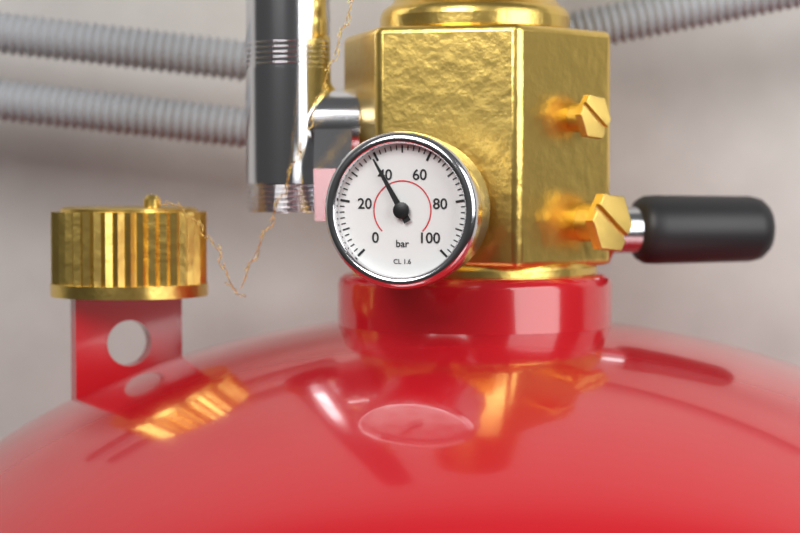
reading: 39 bar
